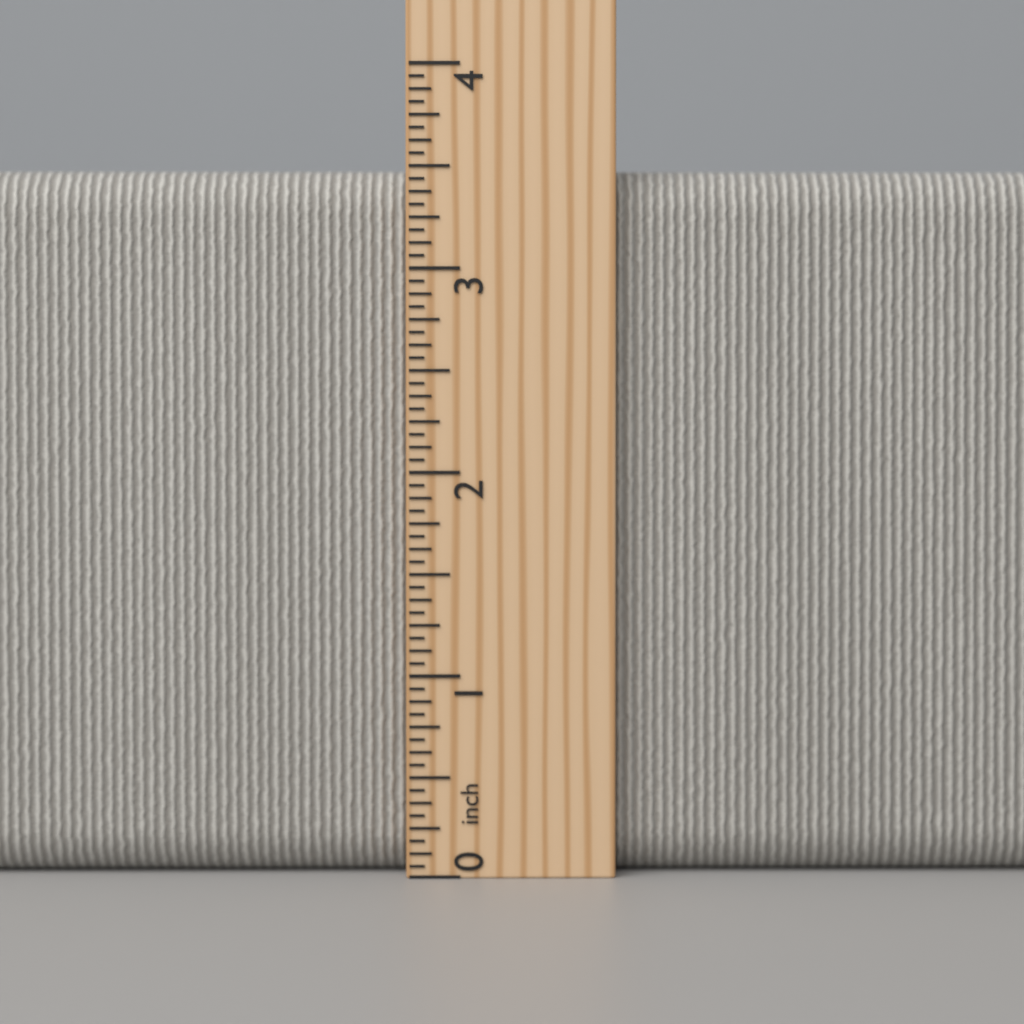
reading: 3.5000 inch
